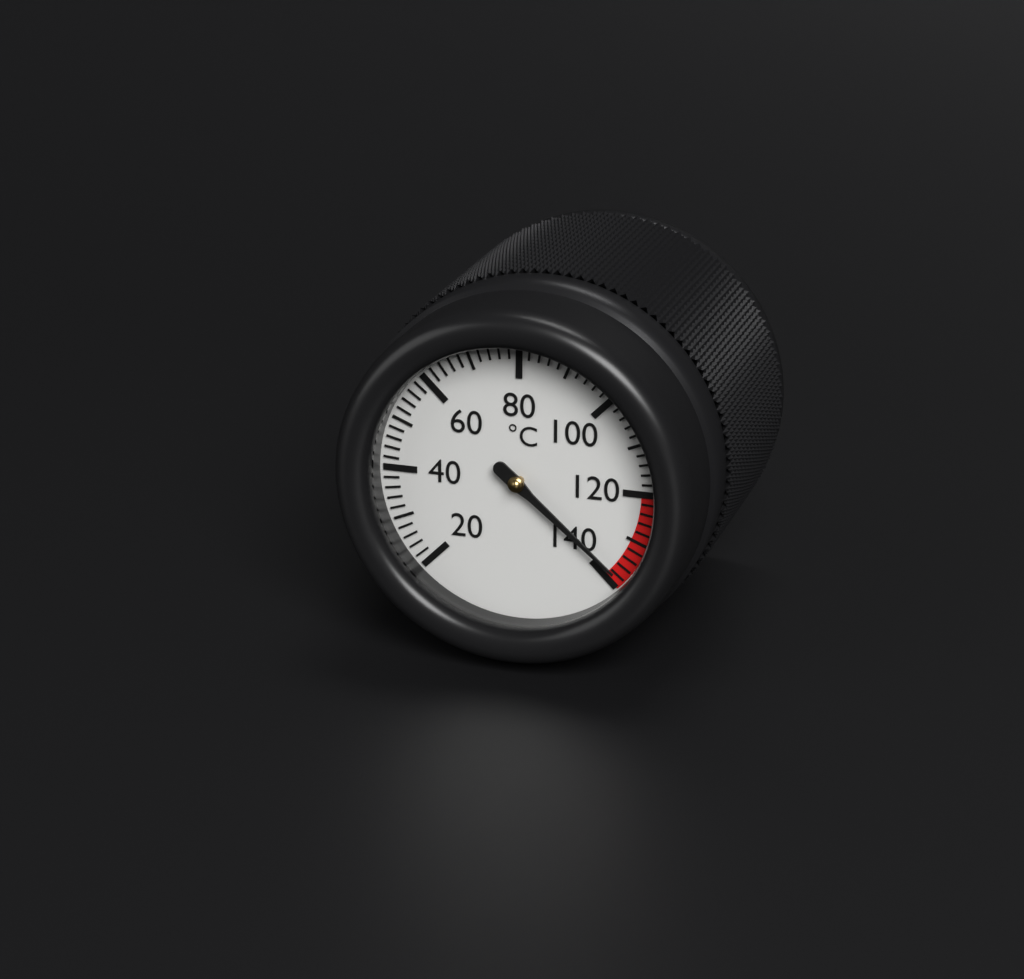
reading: 138 °C
